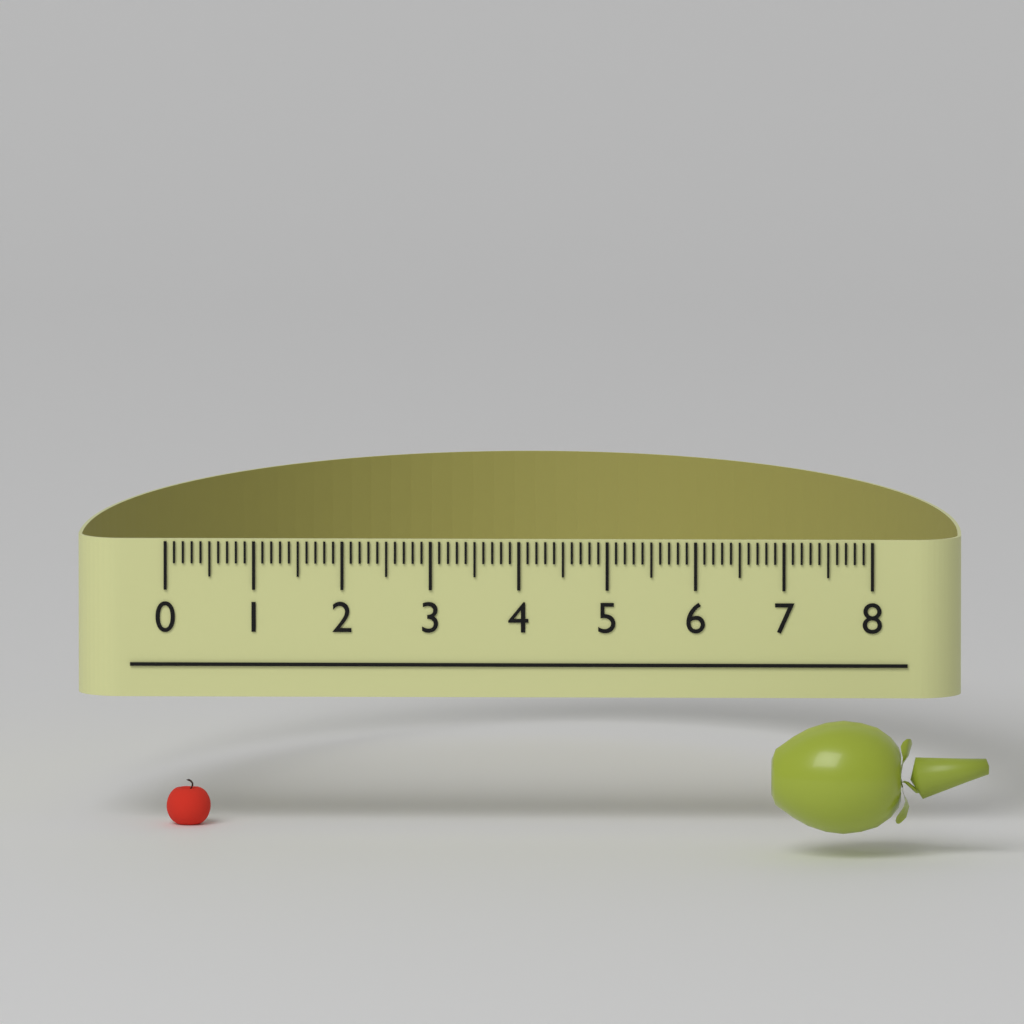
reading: 0.5 (no unit)
